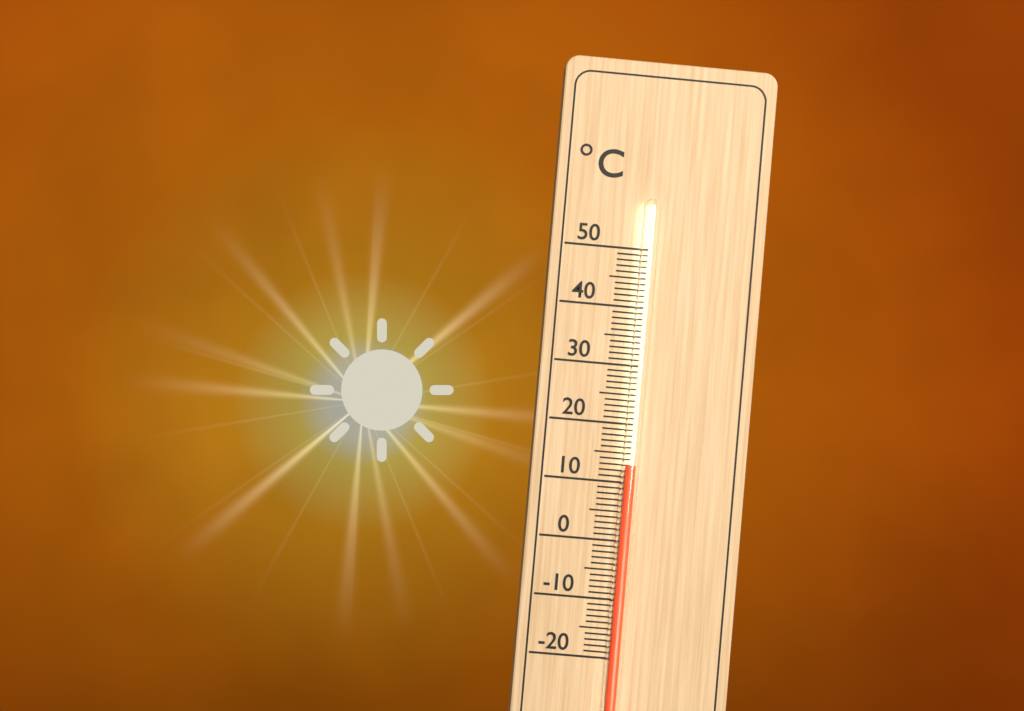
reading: 13 °C
